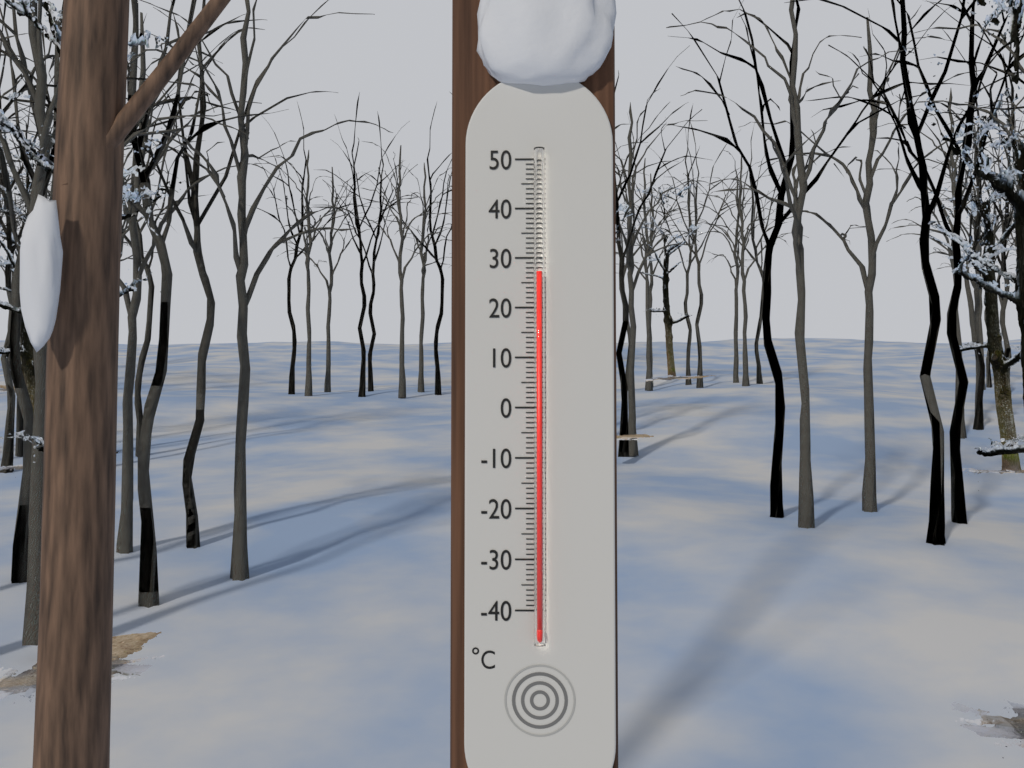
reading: 27 °C
